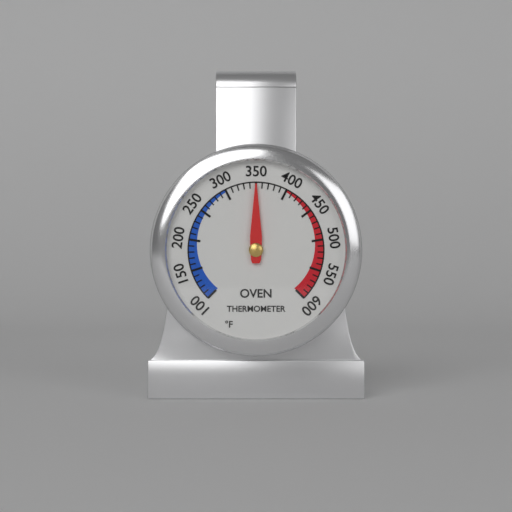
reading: 350 °F
